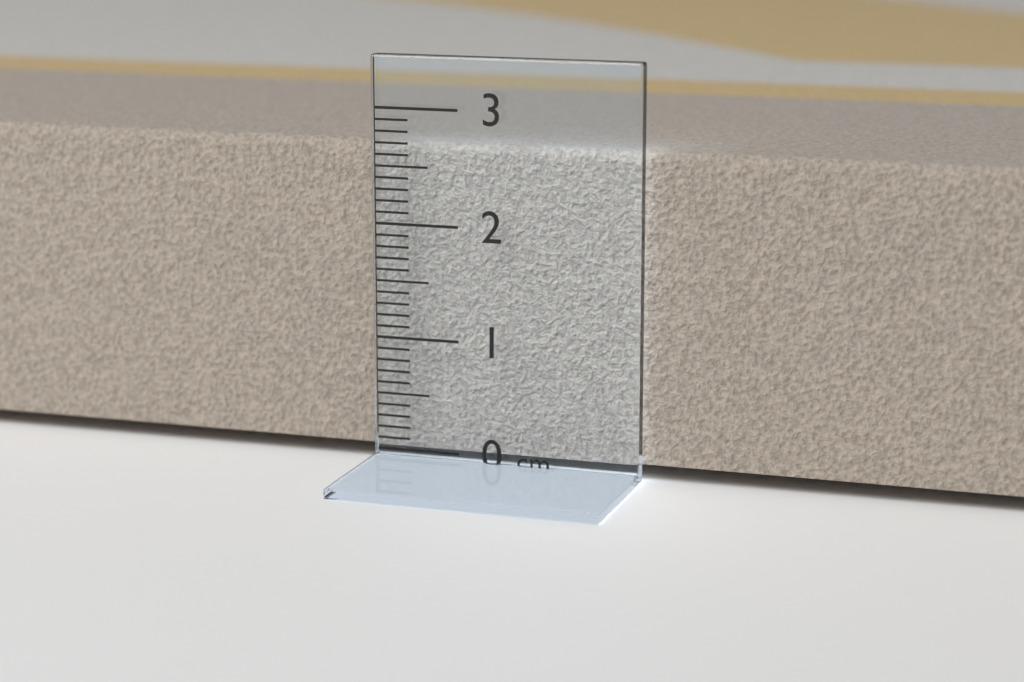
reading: 2.7 cm
